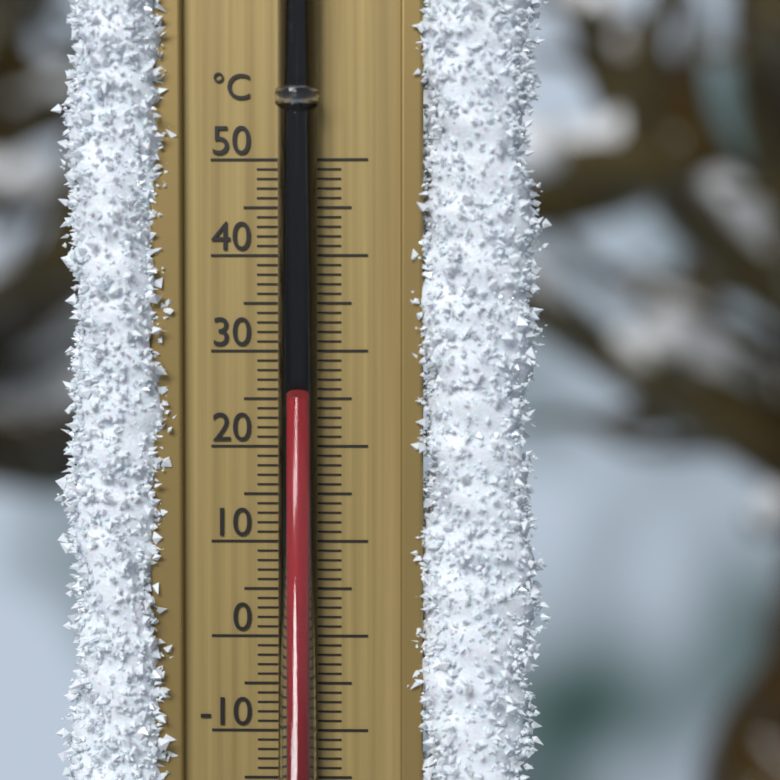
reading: 25 °C
